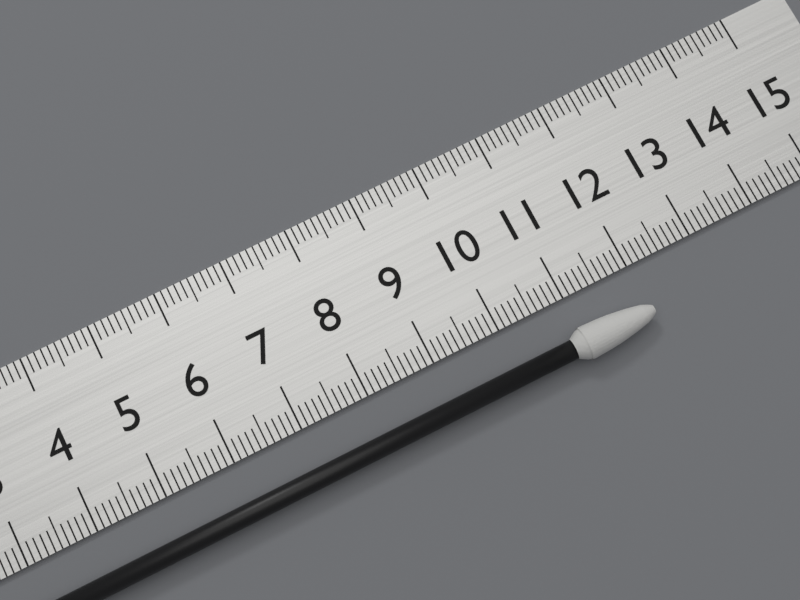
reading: 12.0 cm
